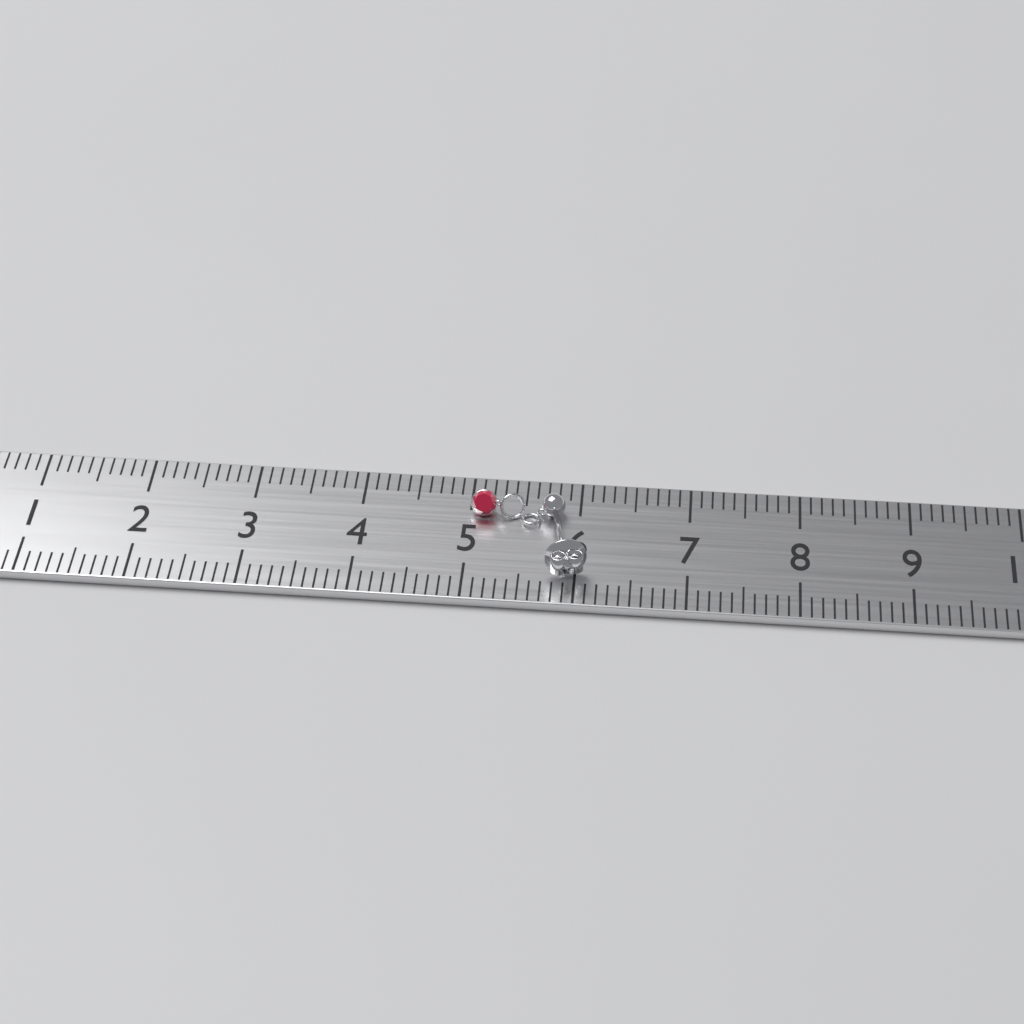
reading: 6.1 cm
